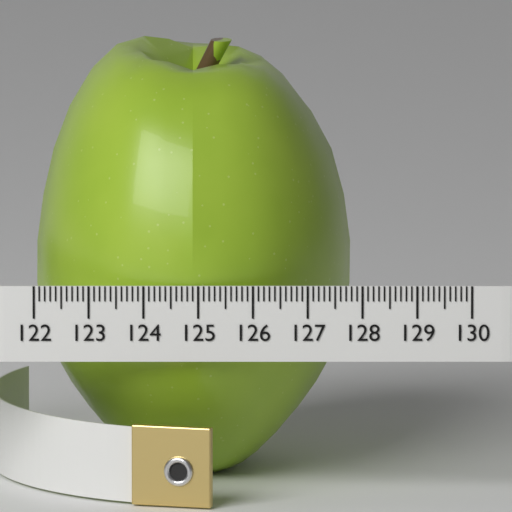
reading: 127.8 (no unit)
